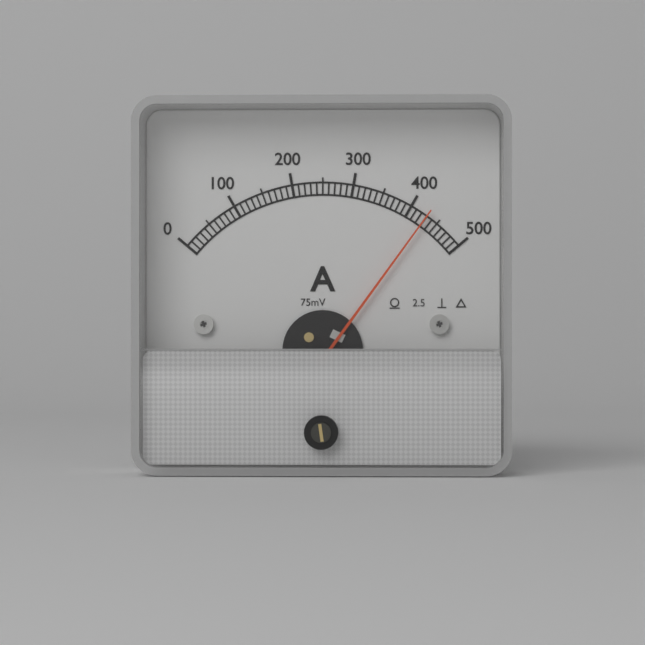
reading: 430 A
